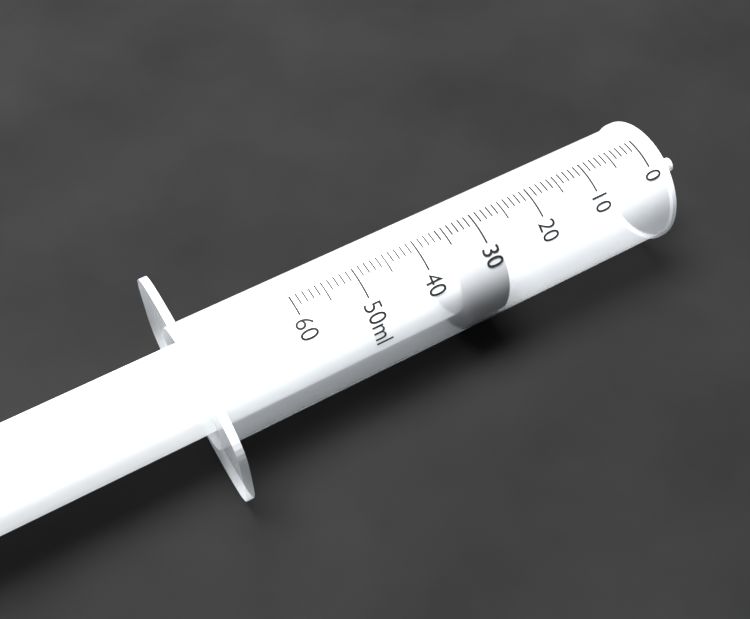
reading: 28 ml
